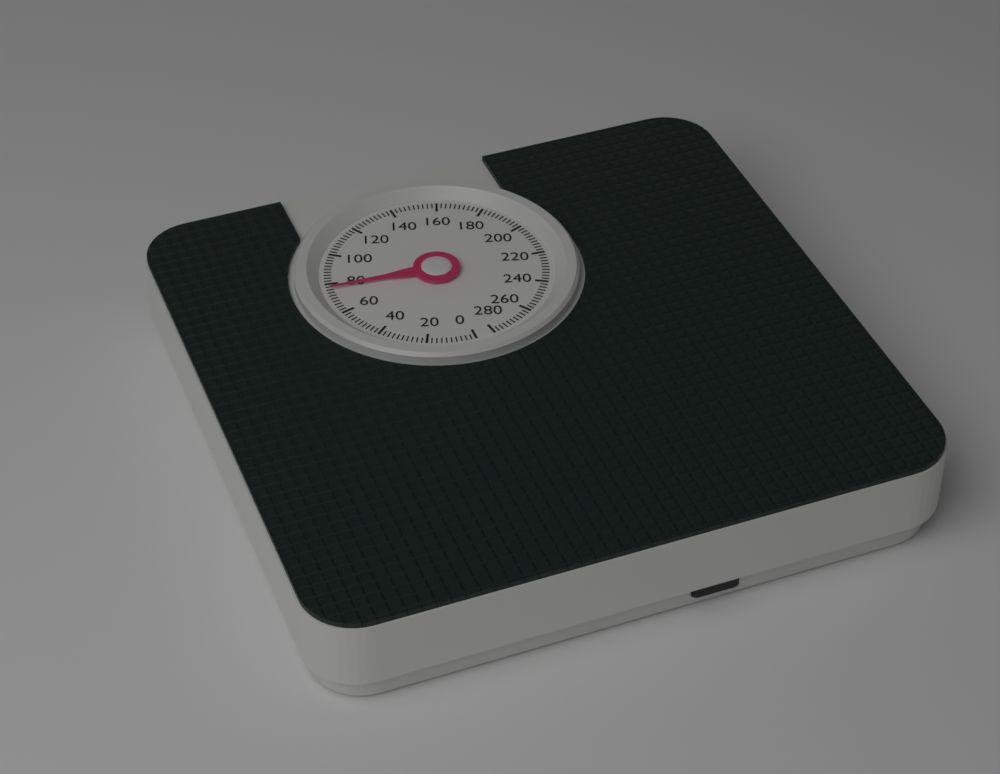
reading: 76 (no unit)
